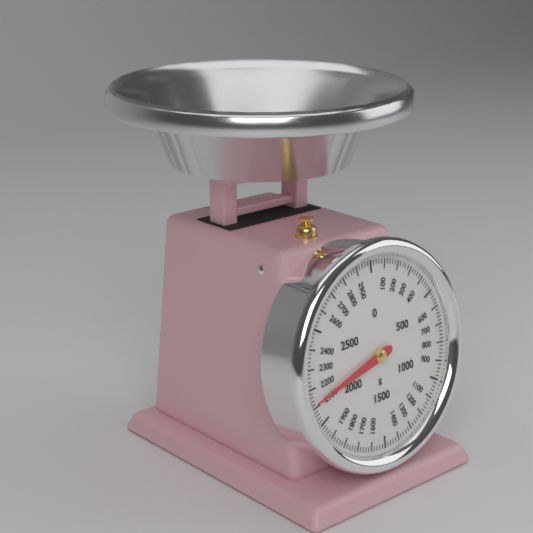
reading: 2120 g
